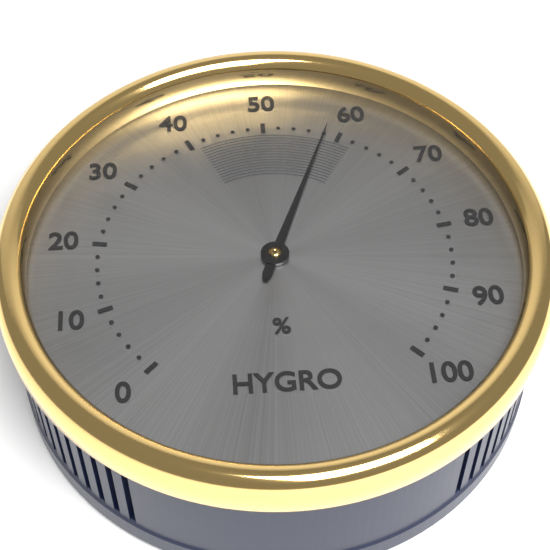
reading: 58 %
